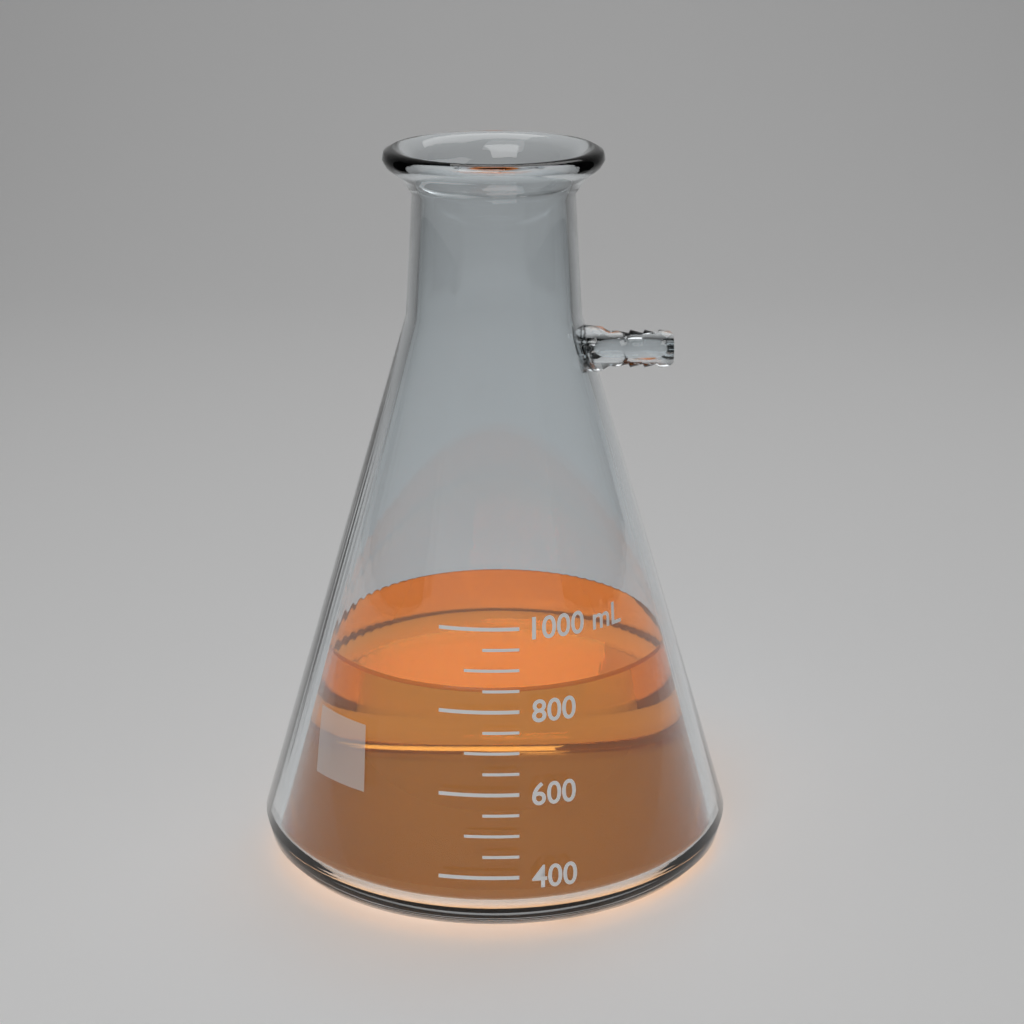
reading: 850 mL
